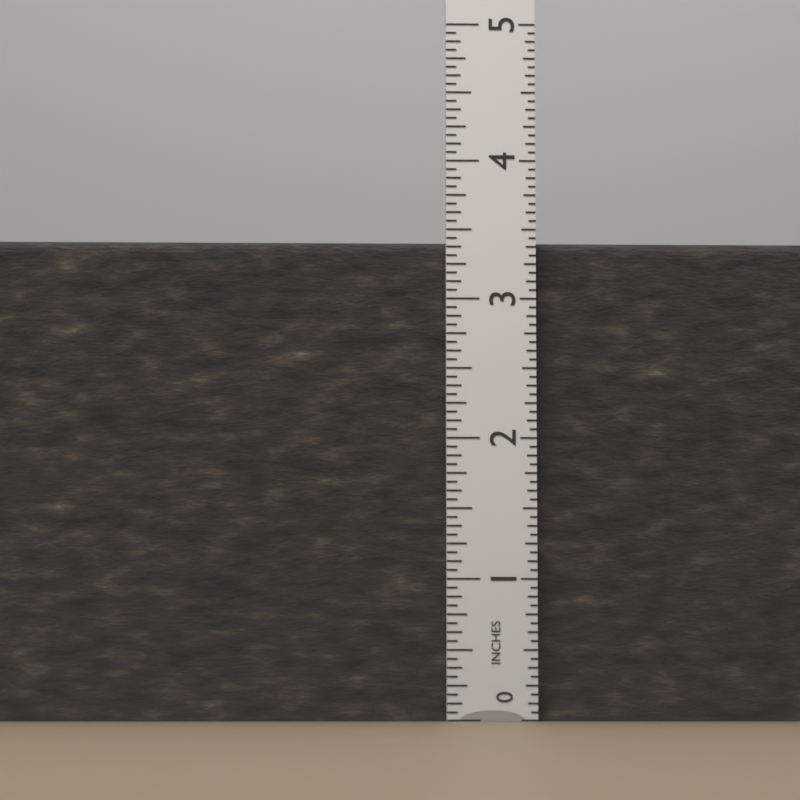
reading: 3.4375 in
